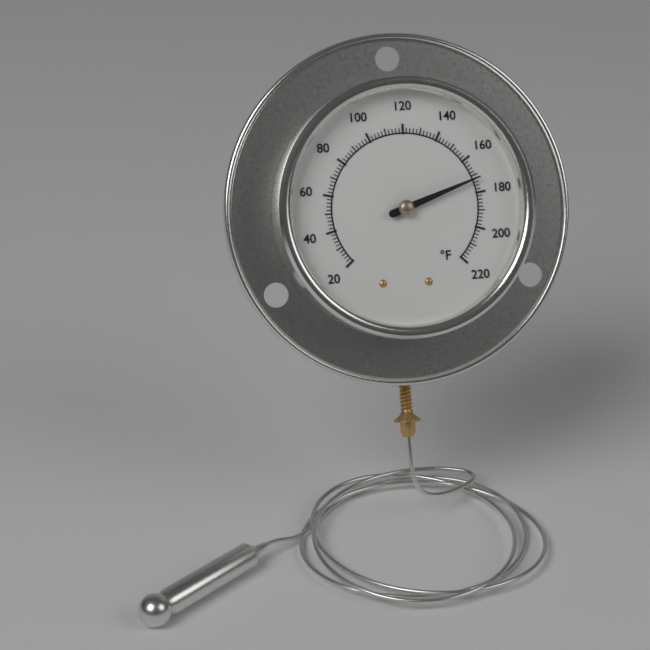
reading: 172 °F
